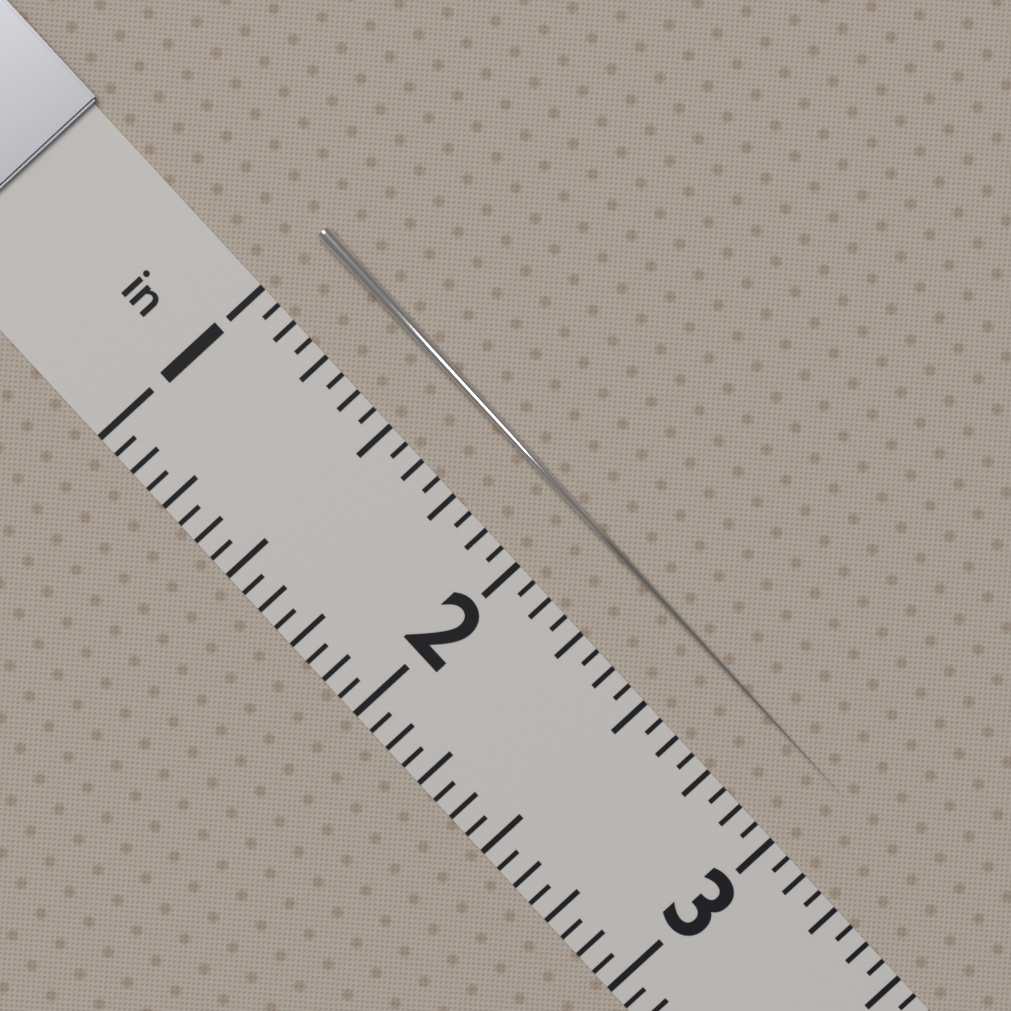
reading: 3.0625 in
